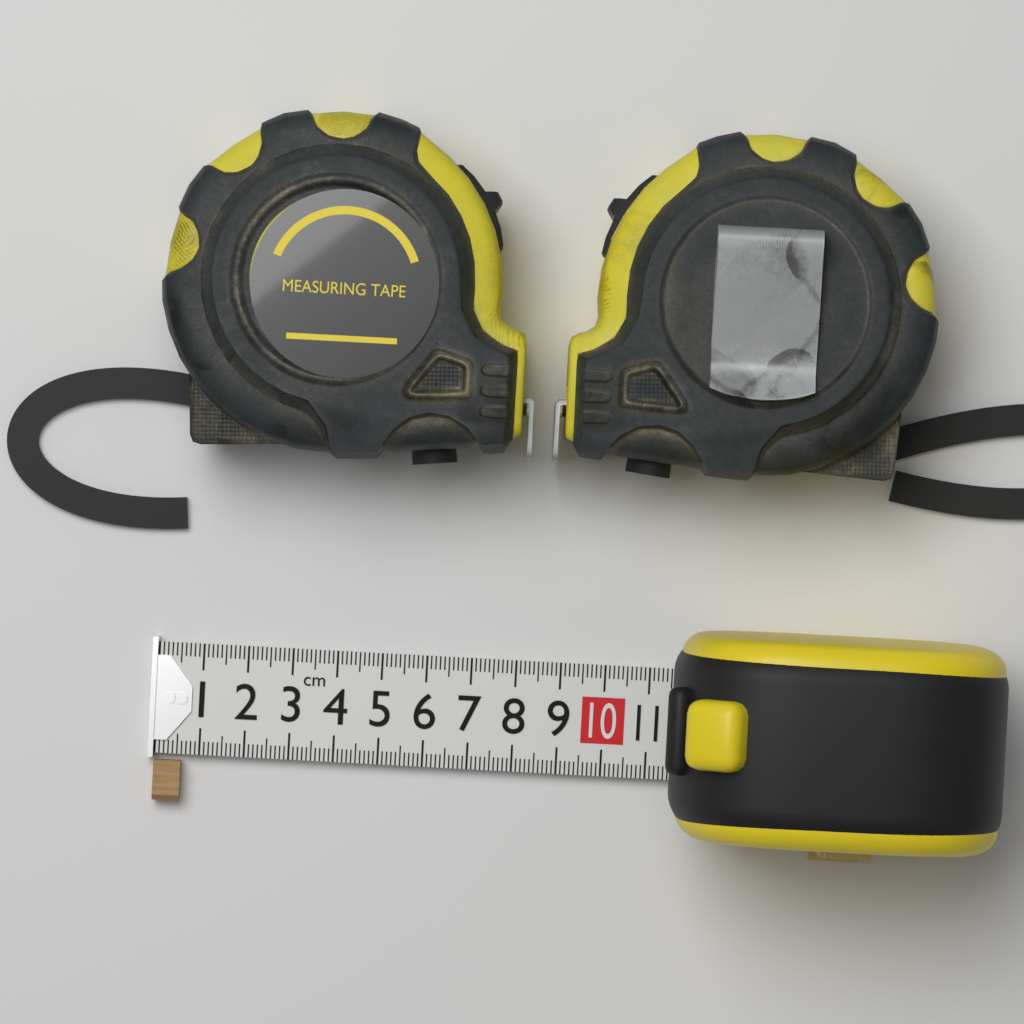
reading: 0.6 cm
